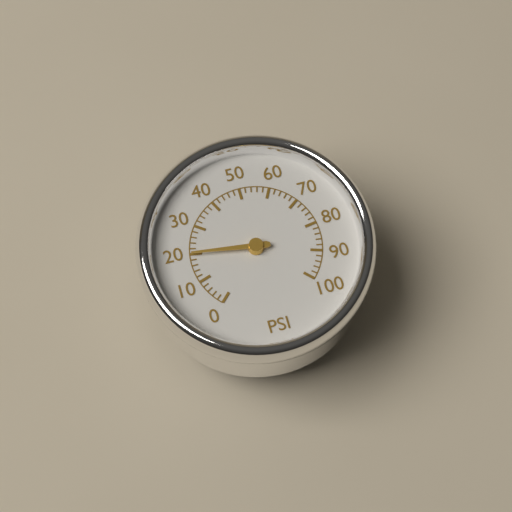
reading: 20 psi
